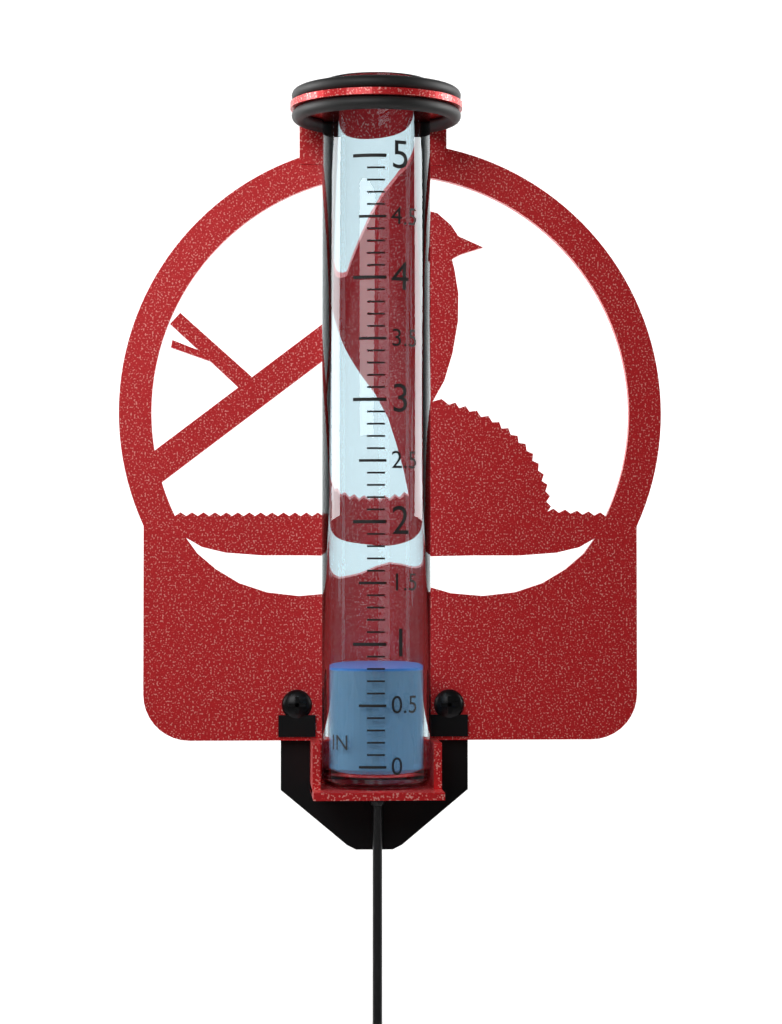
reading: 0.8 in
